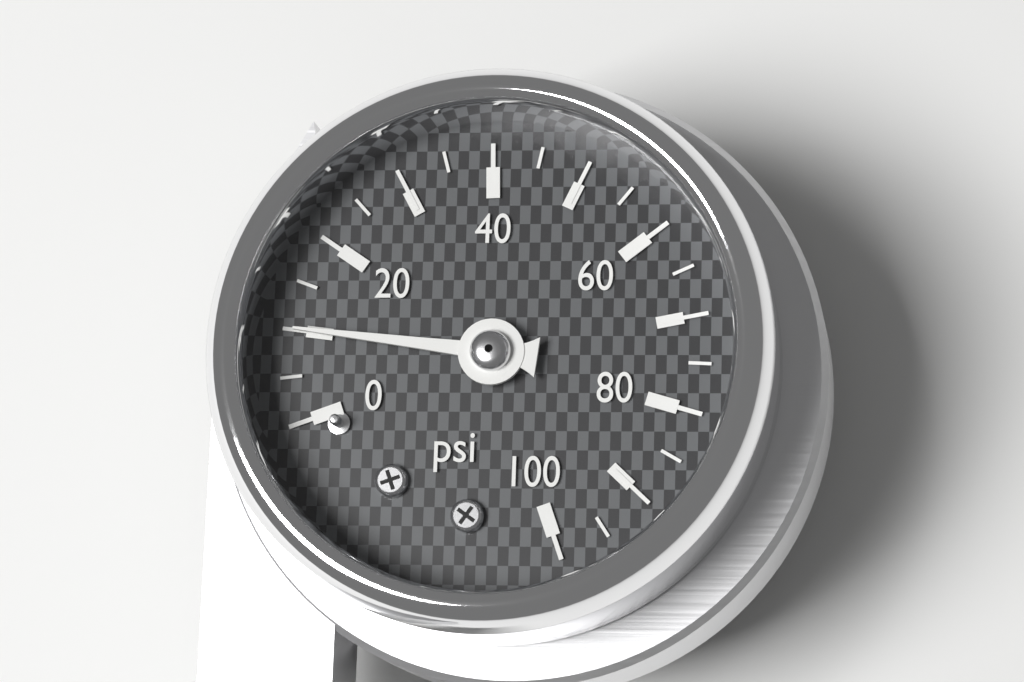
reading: 10 psi
